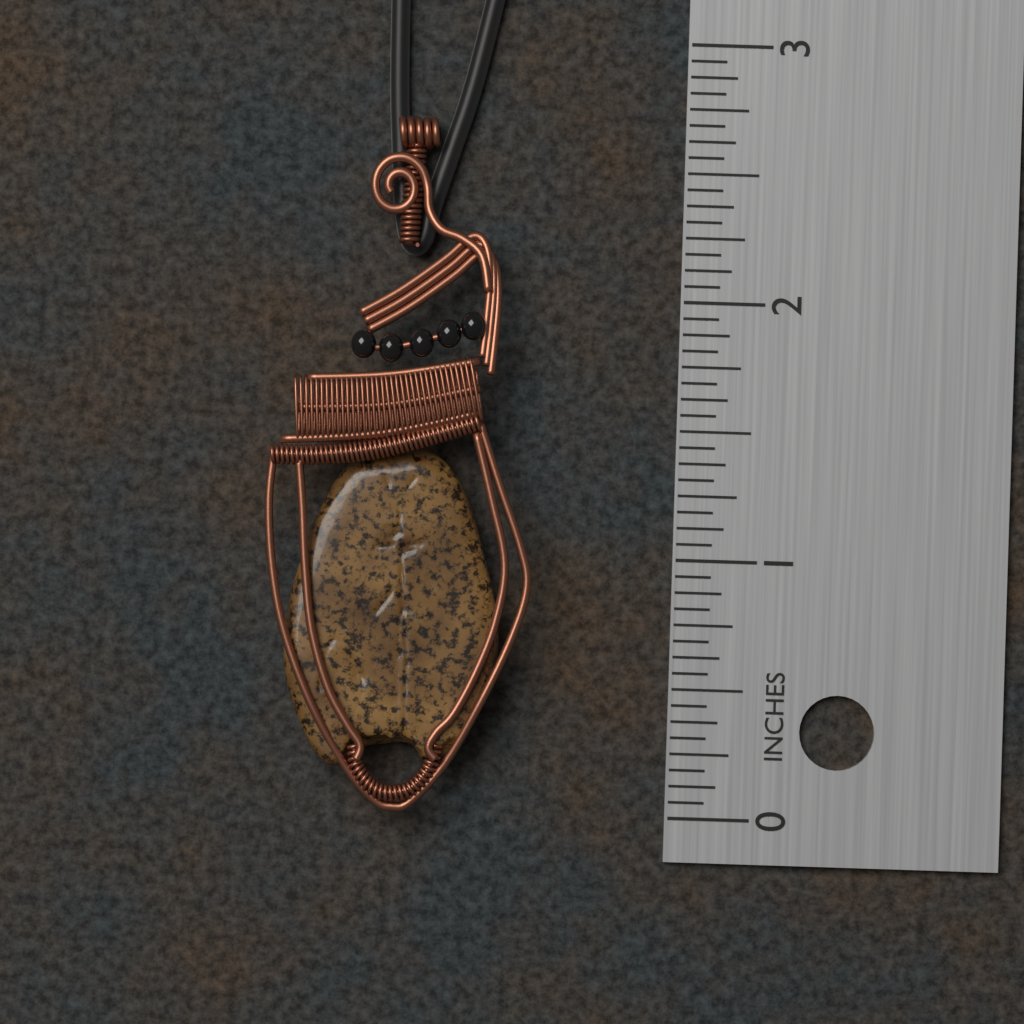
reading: 2.6875 in
